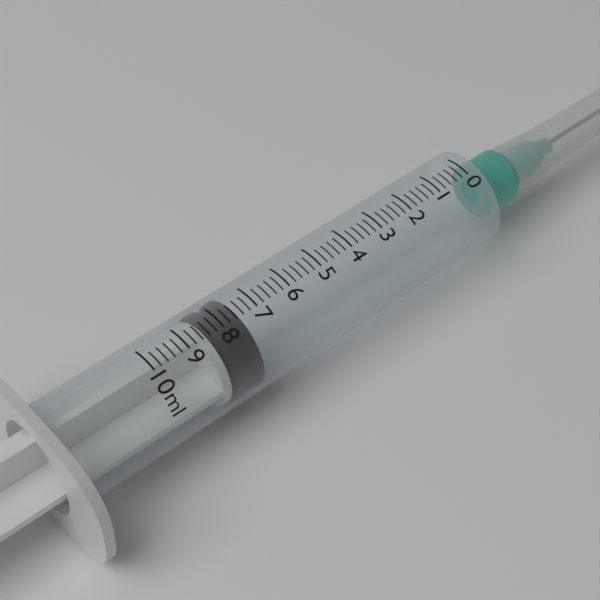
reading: 7.4 ml
